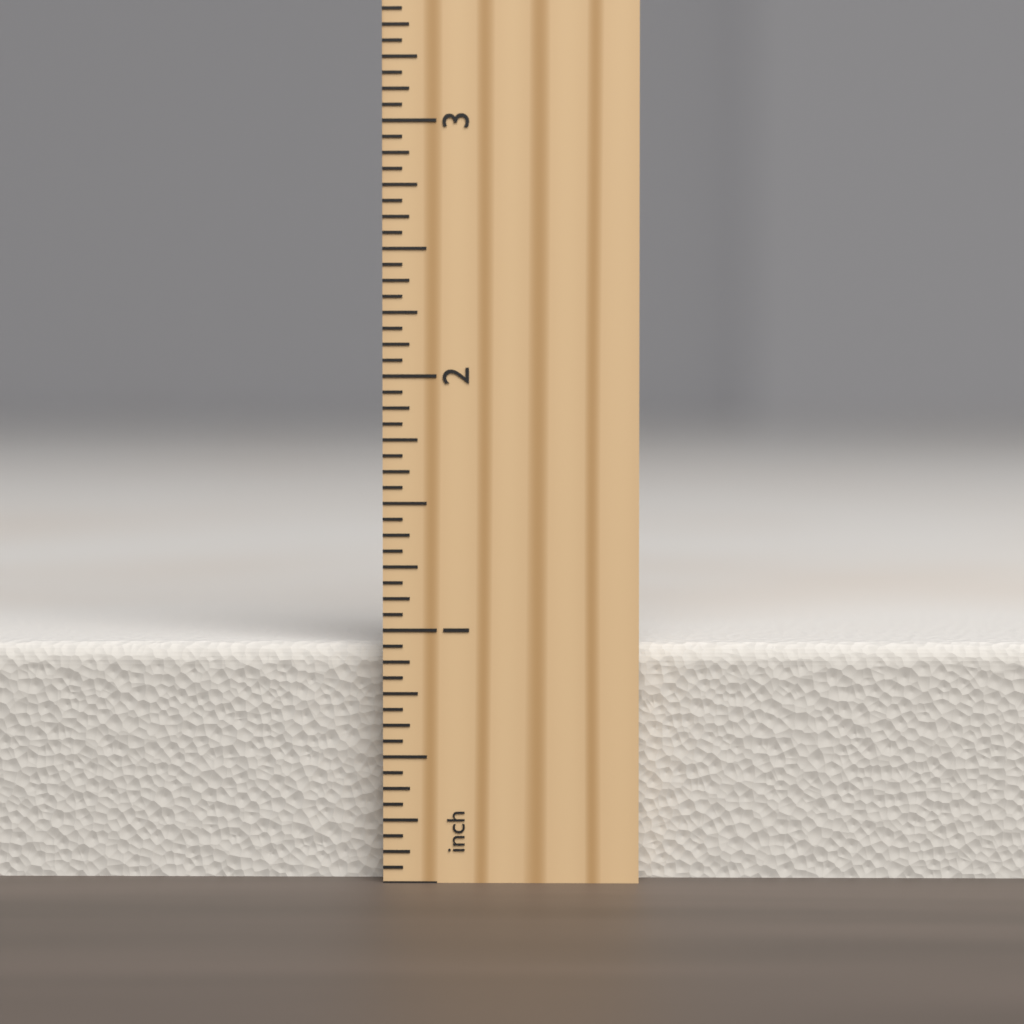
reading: 0.9375 inch
